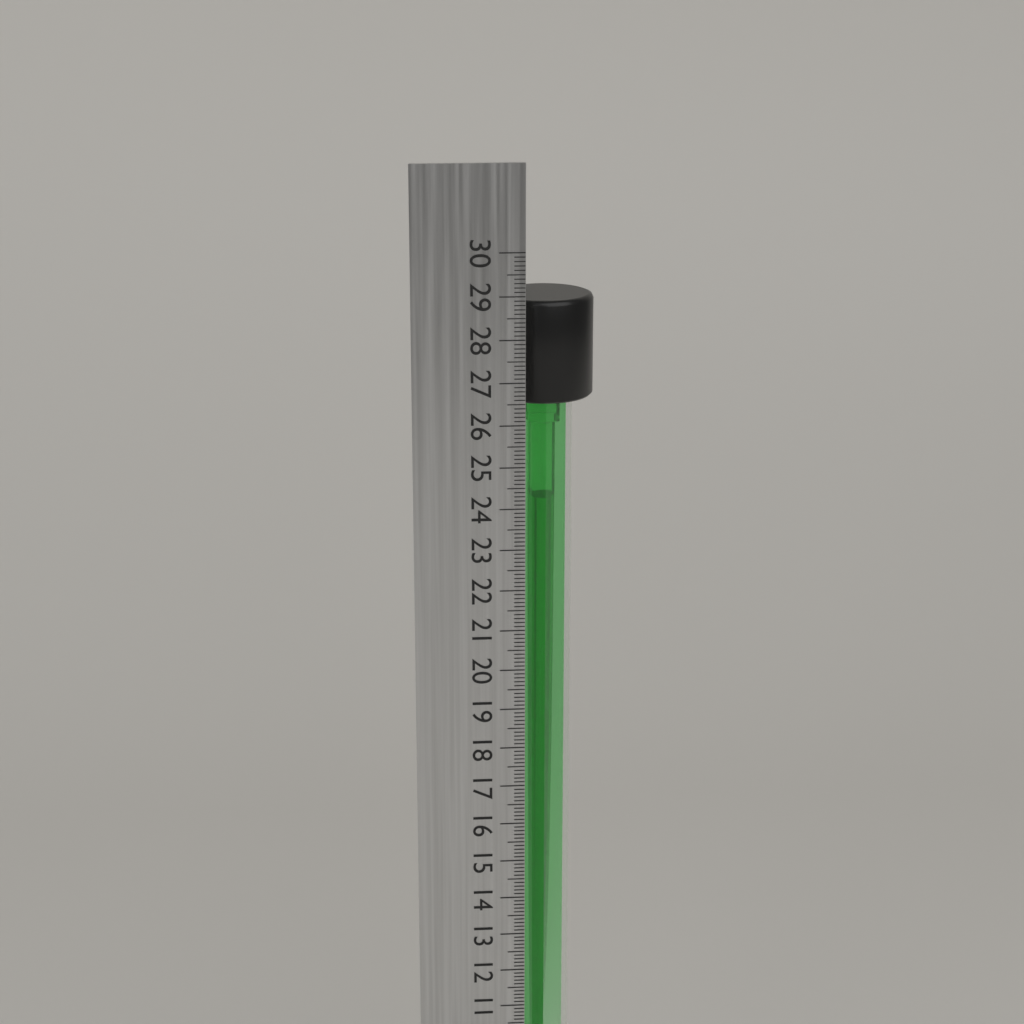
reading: 28.8 cm
